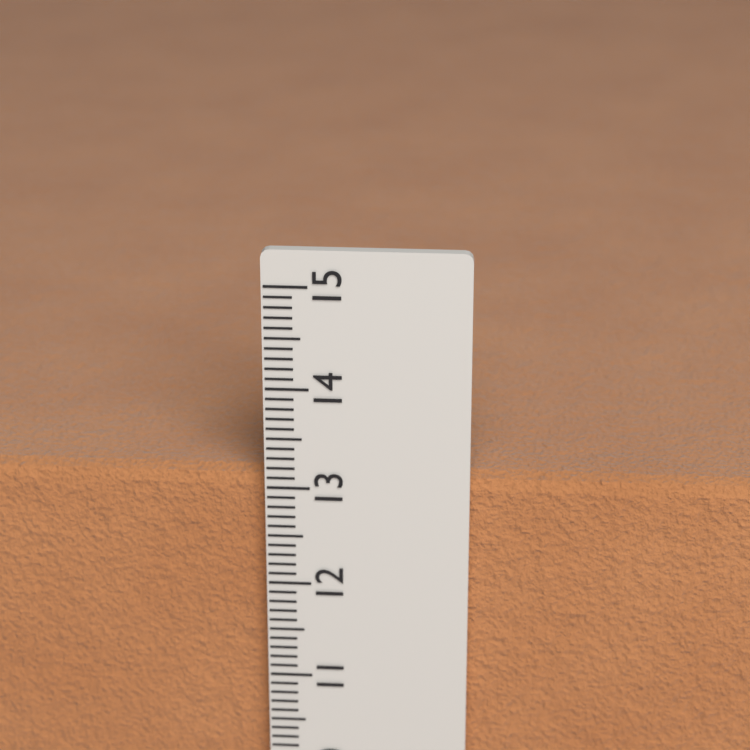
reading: 13.1 cm
